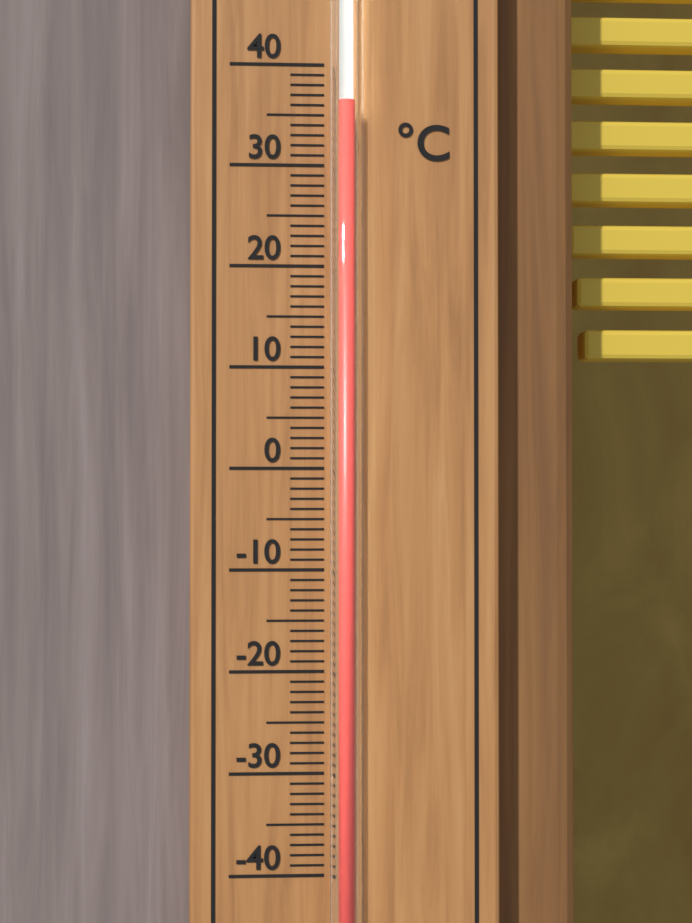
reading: 36 °C
